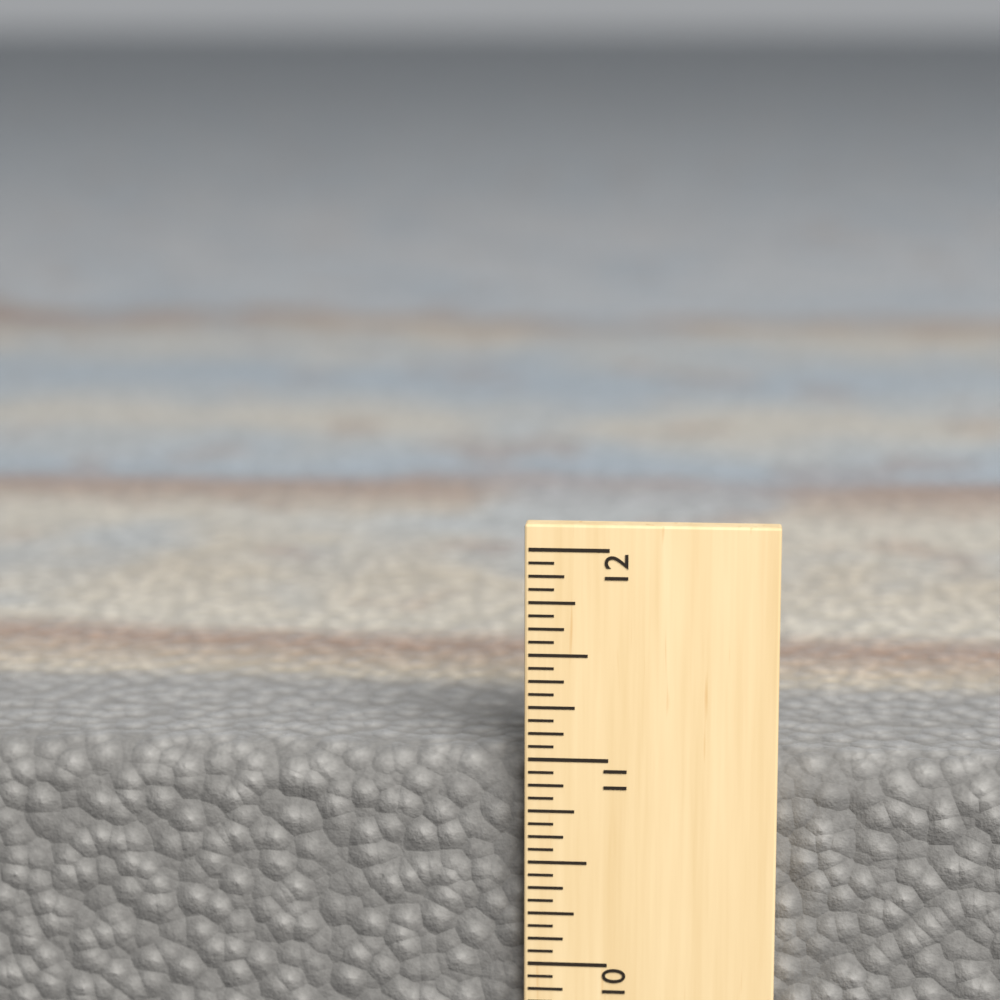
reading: 11.0000 in
